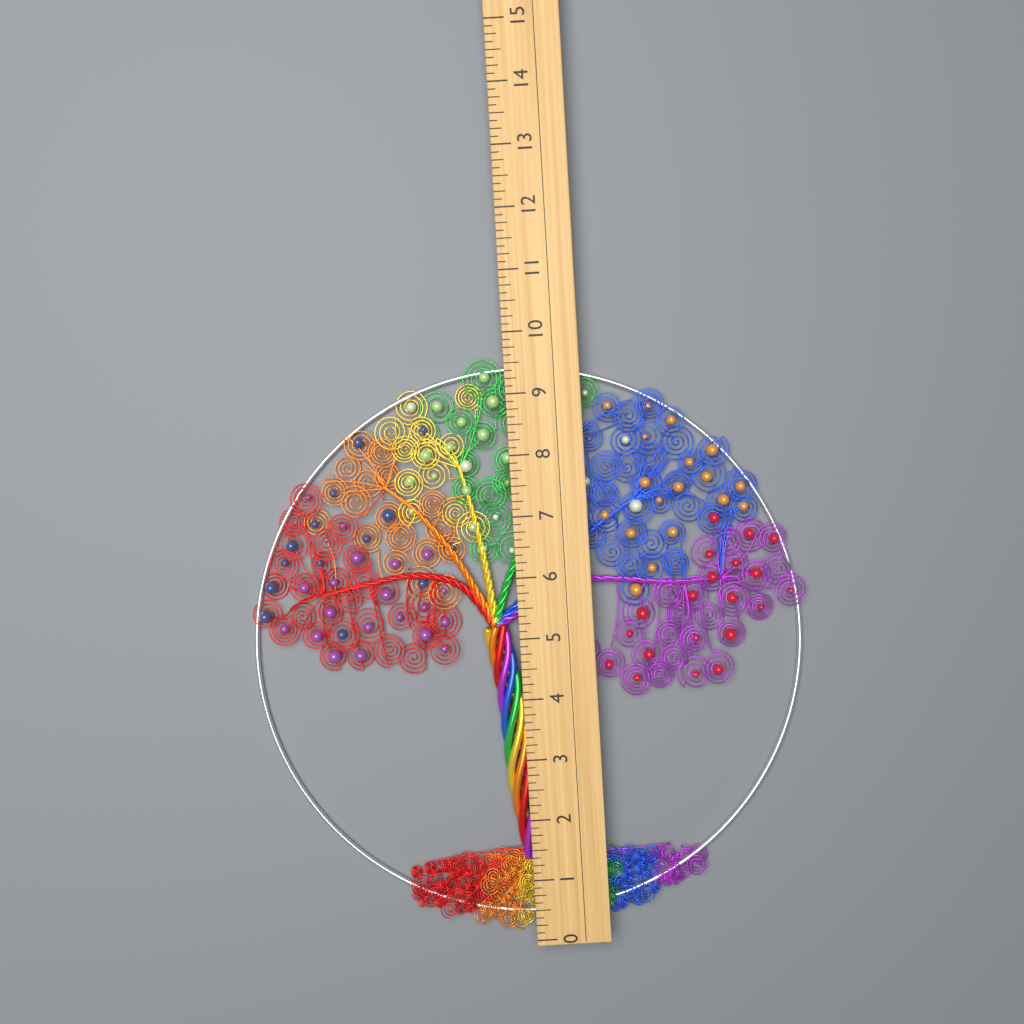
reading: 9.625 (no unit)
